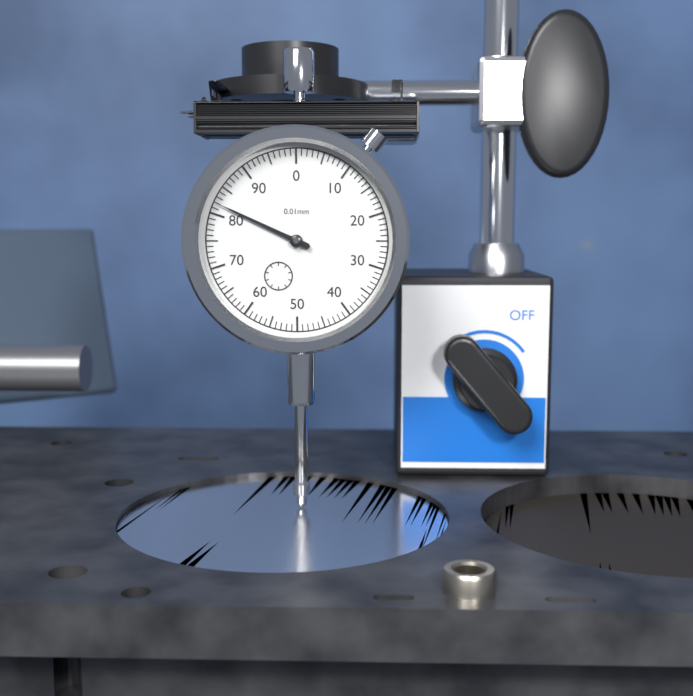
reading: 82 0.01mm
